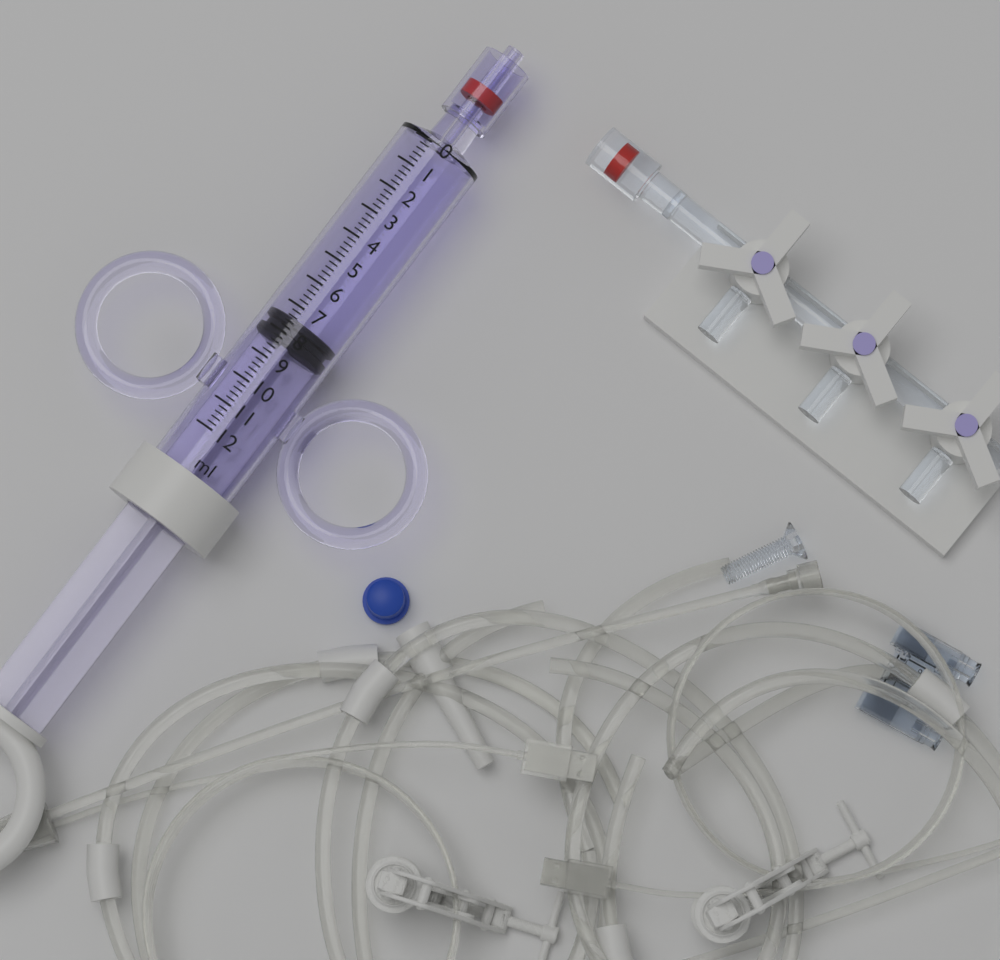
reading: 7.4 ml
